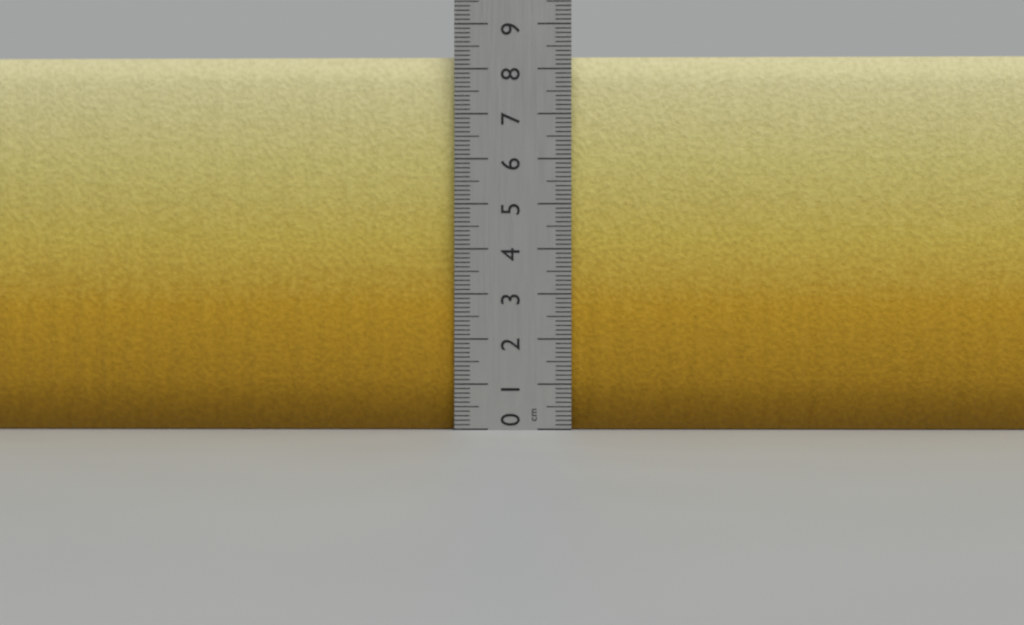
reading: 8.3 cm
